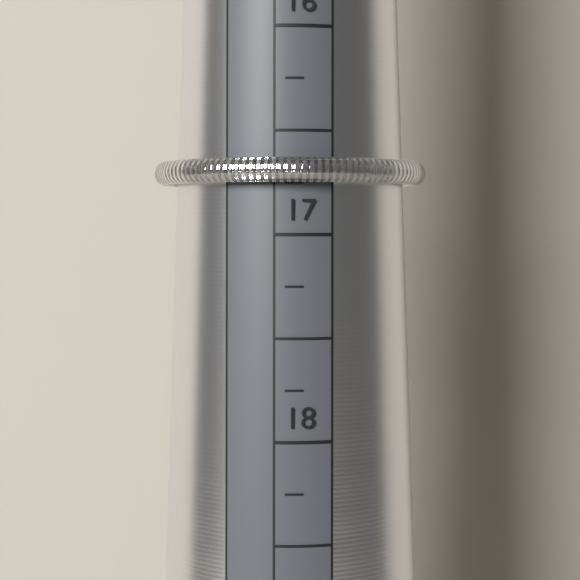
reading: 16.75 mm
